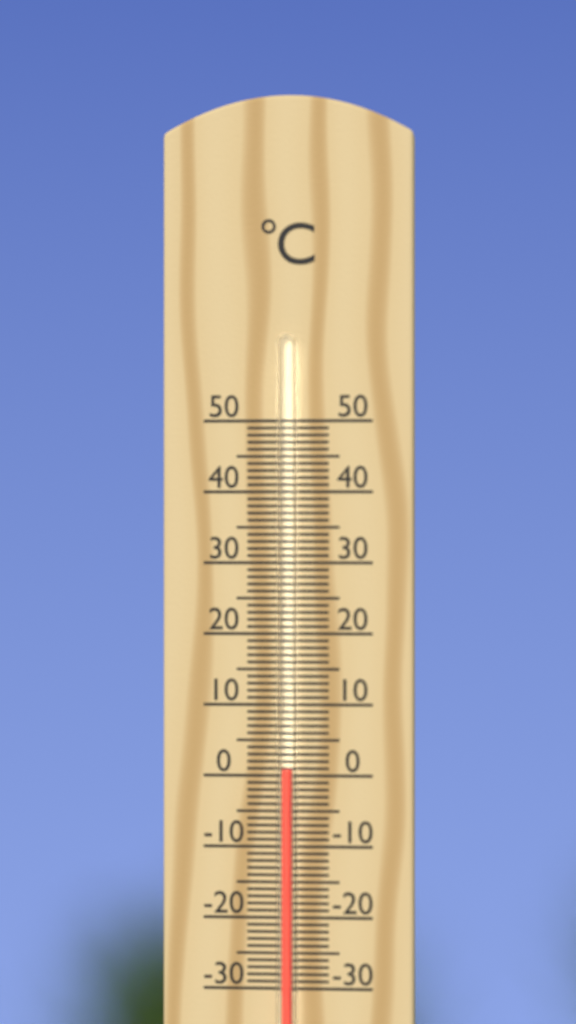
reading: 1 °C
